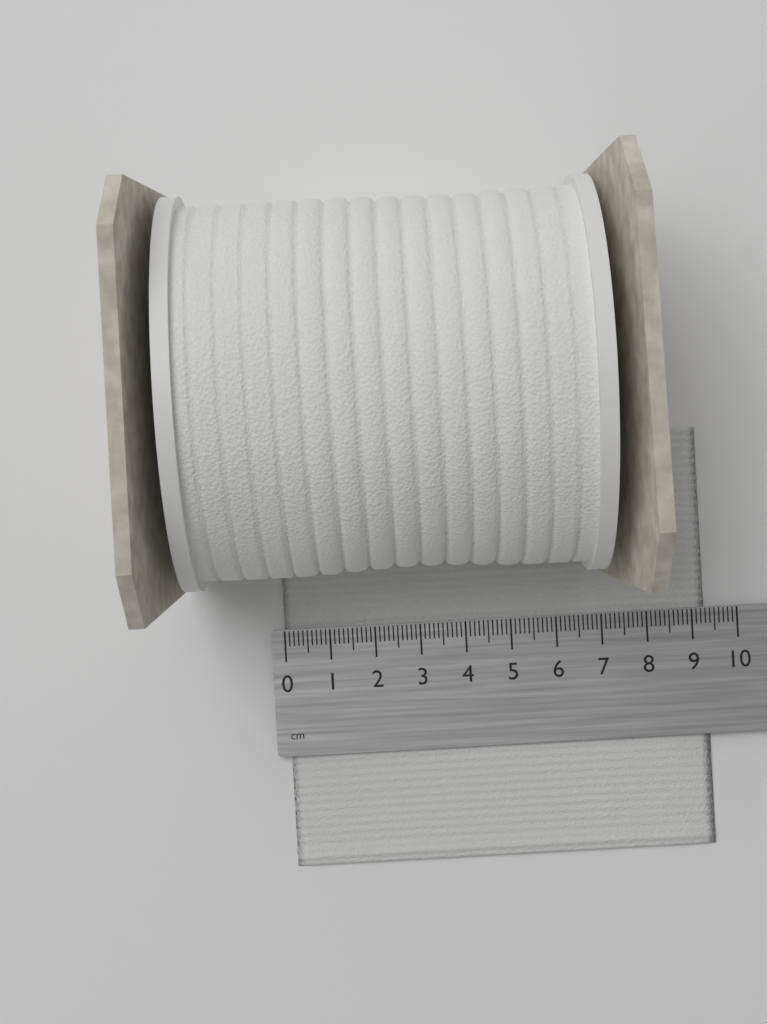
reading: 9.3 cm
